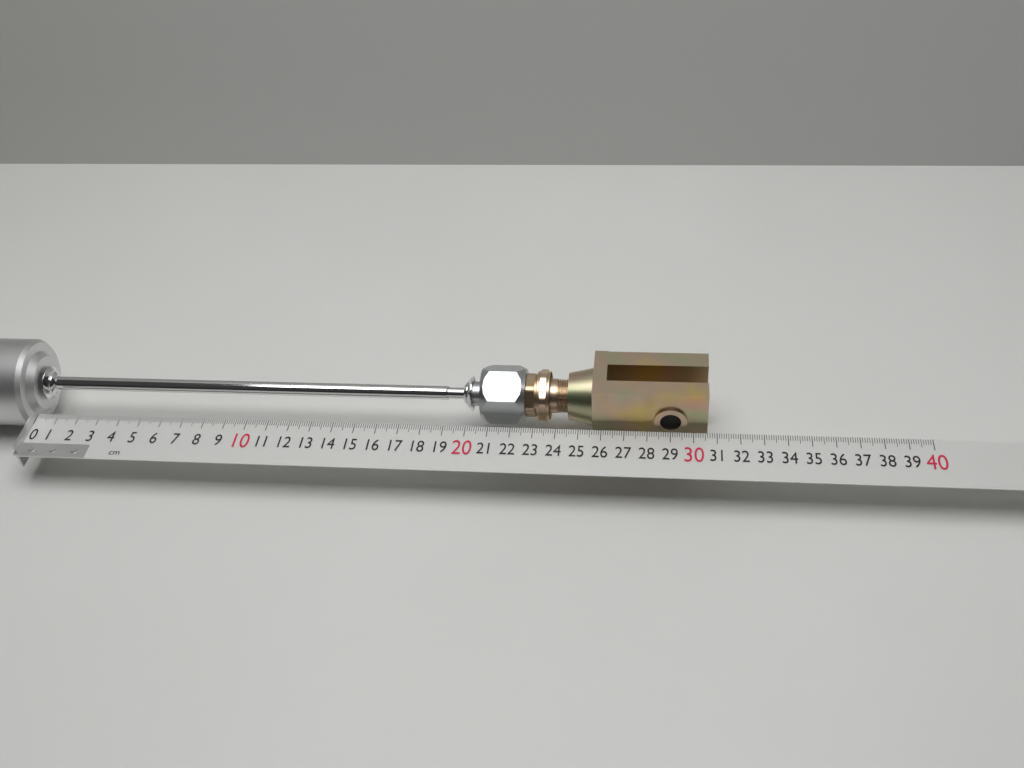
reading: 30.6 cm
